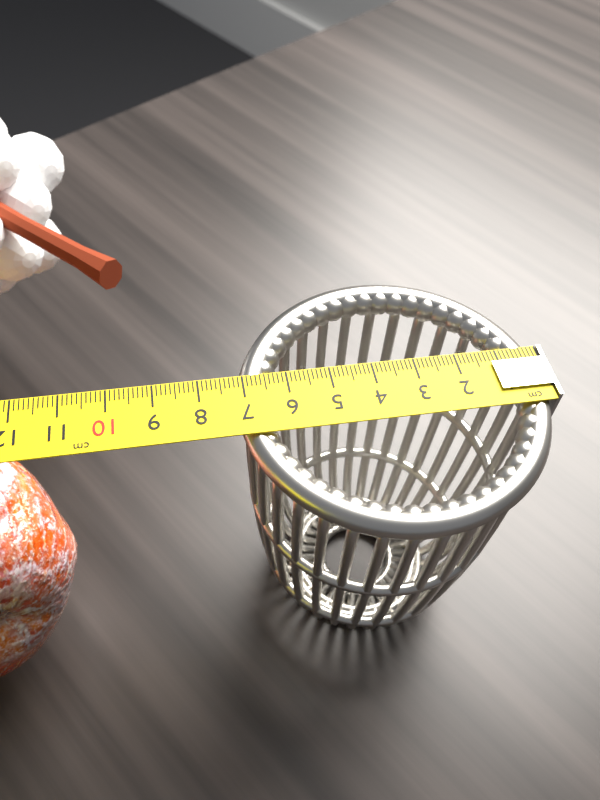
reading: 7.2 cm
